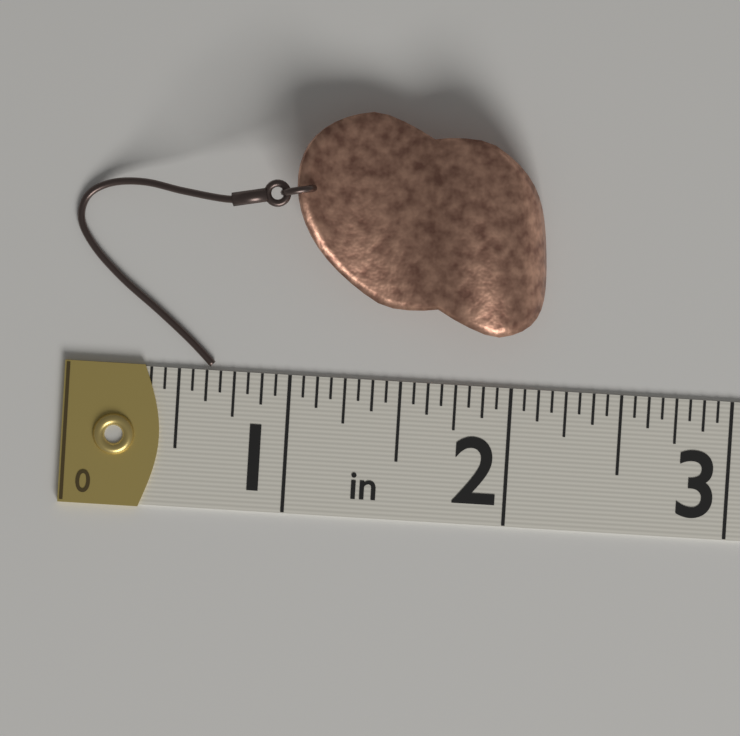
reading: 2.1250 in
